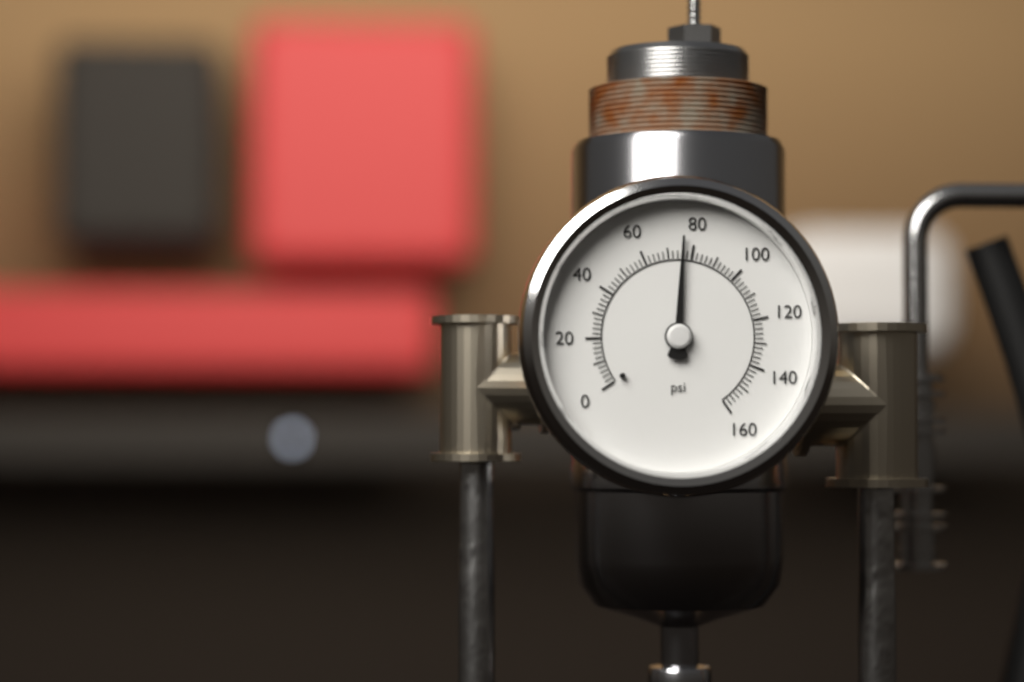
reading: 76 psi
